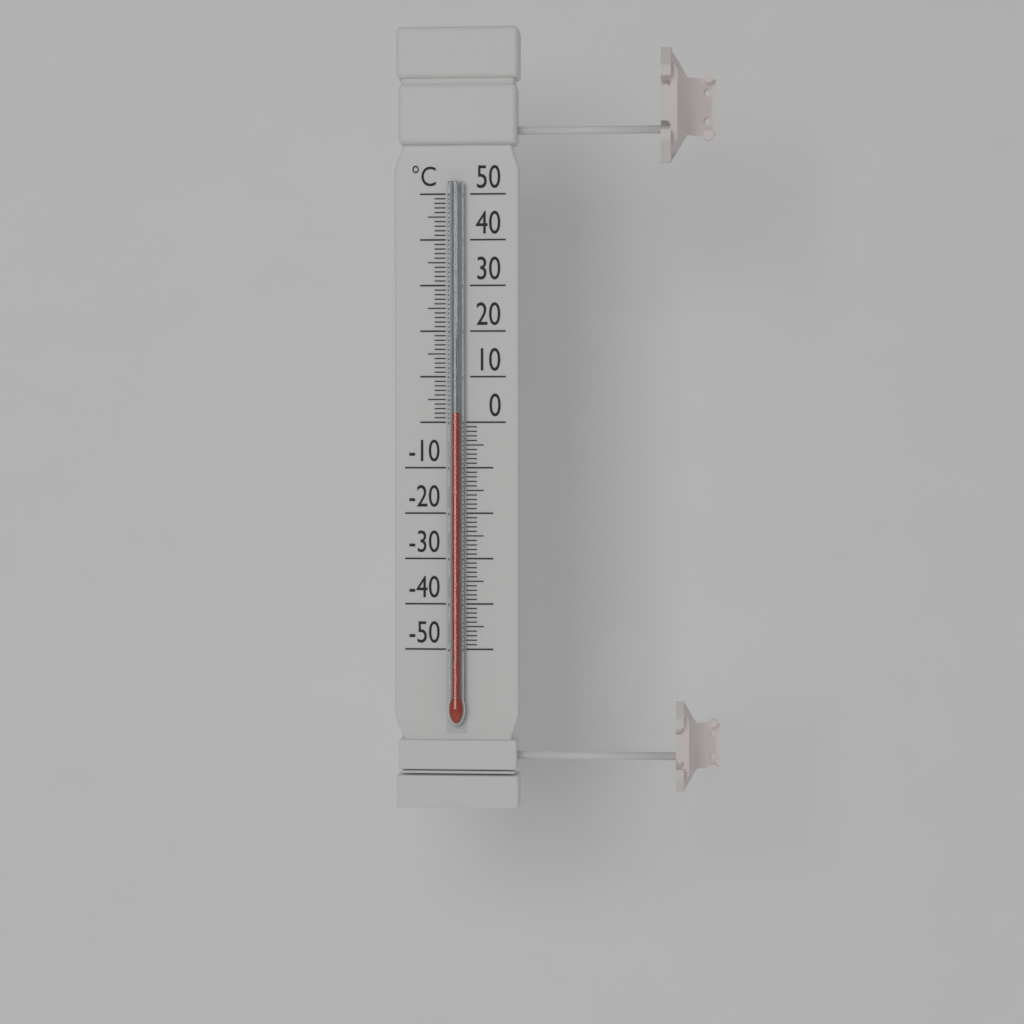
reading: 2 °C
